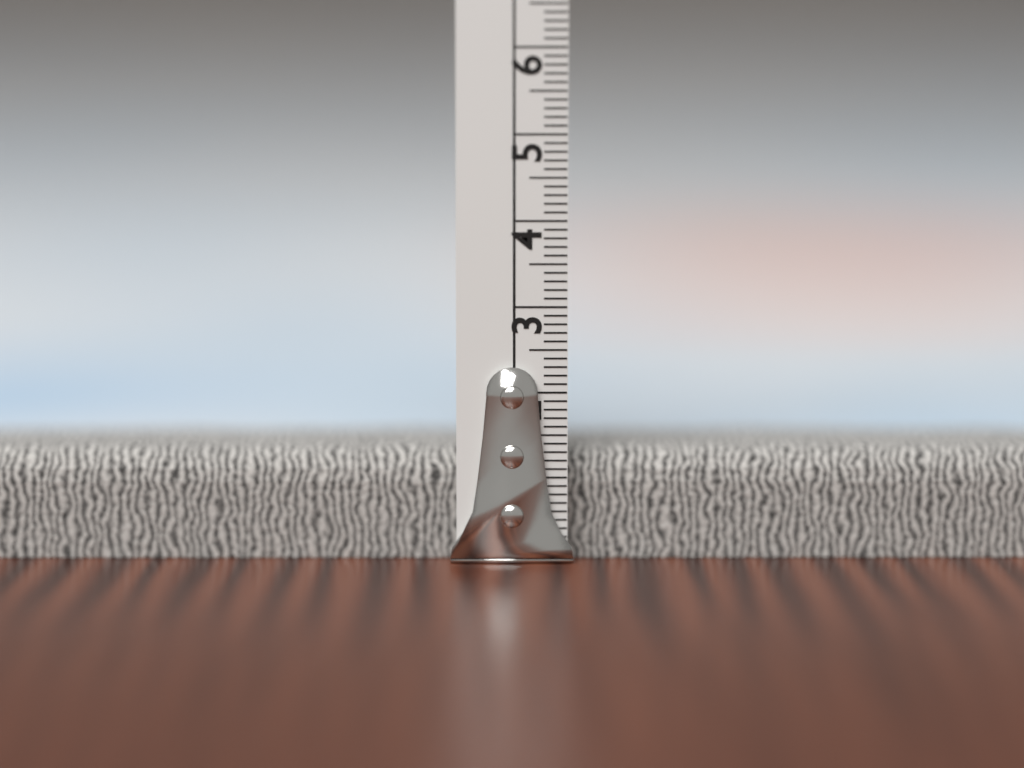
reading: 1.3 cm
